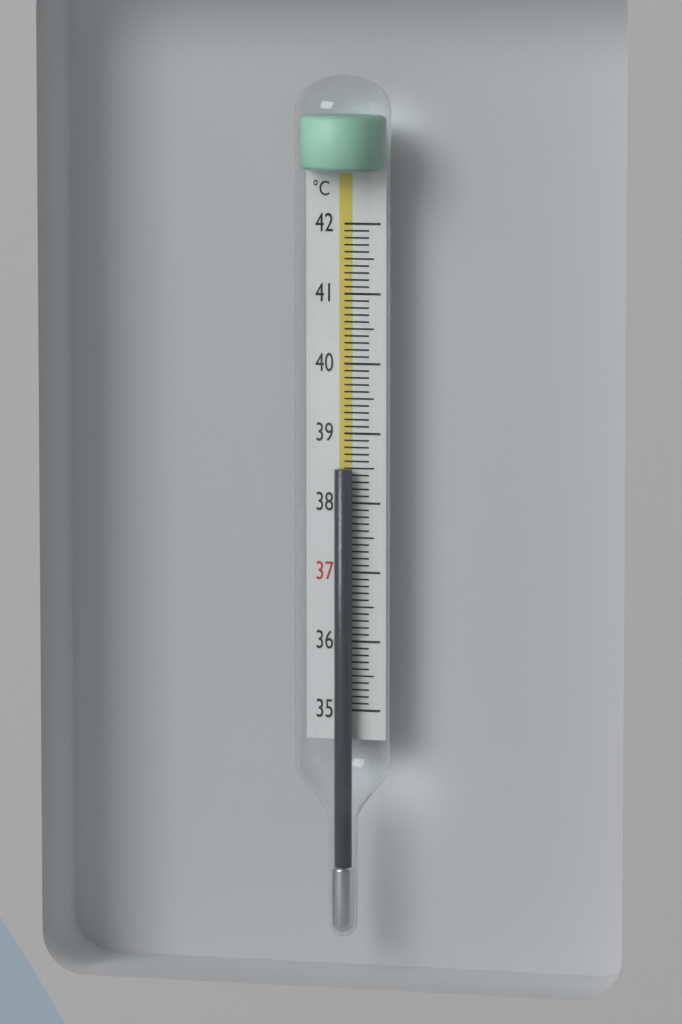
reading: 38.5 °C
